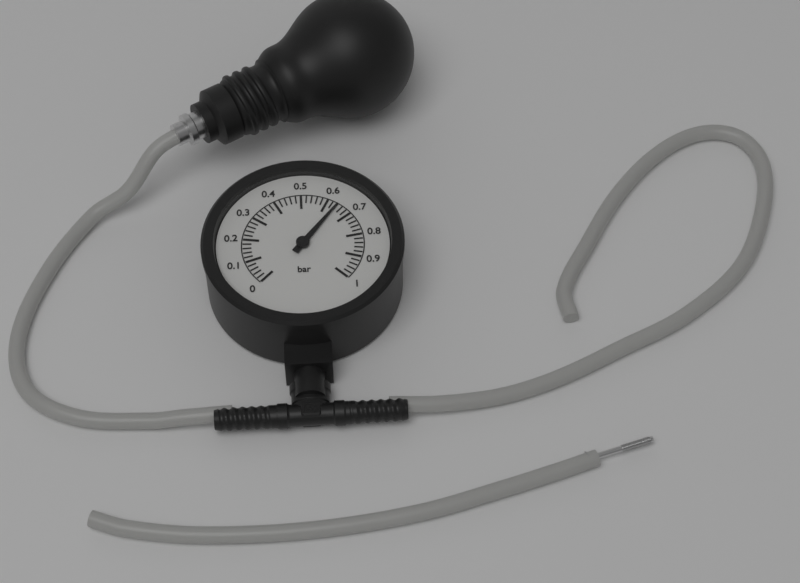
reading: 0.64 bar
